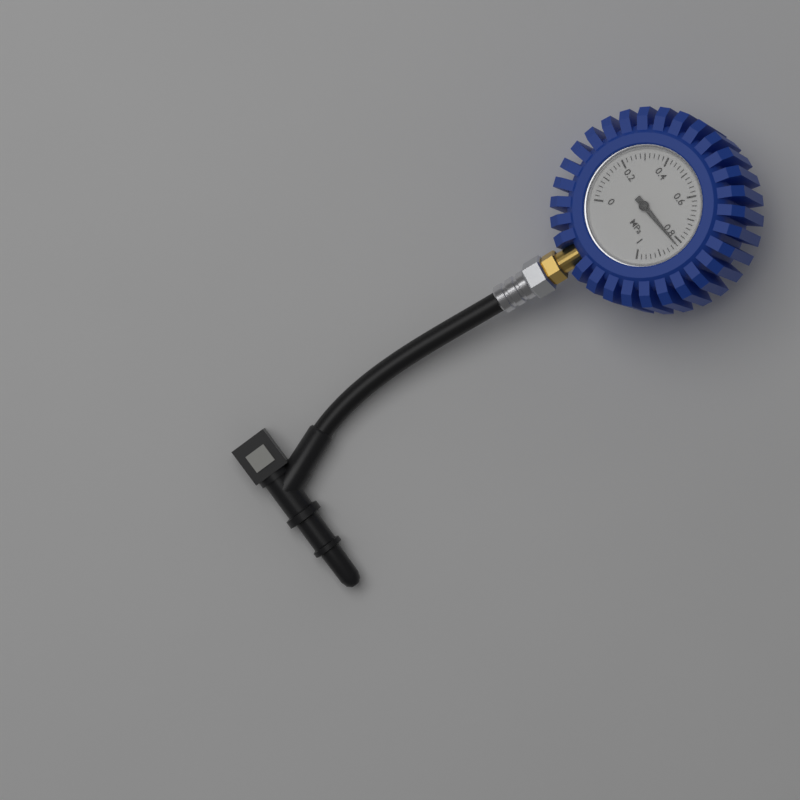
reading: 0.82 MPa
